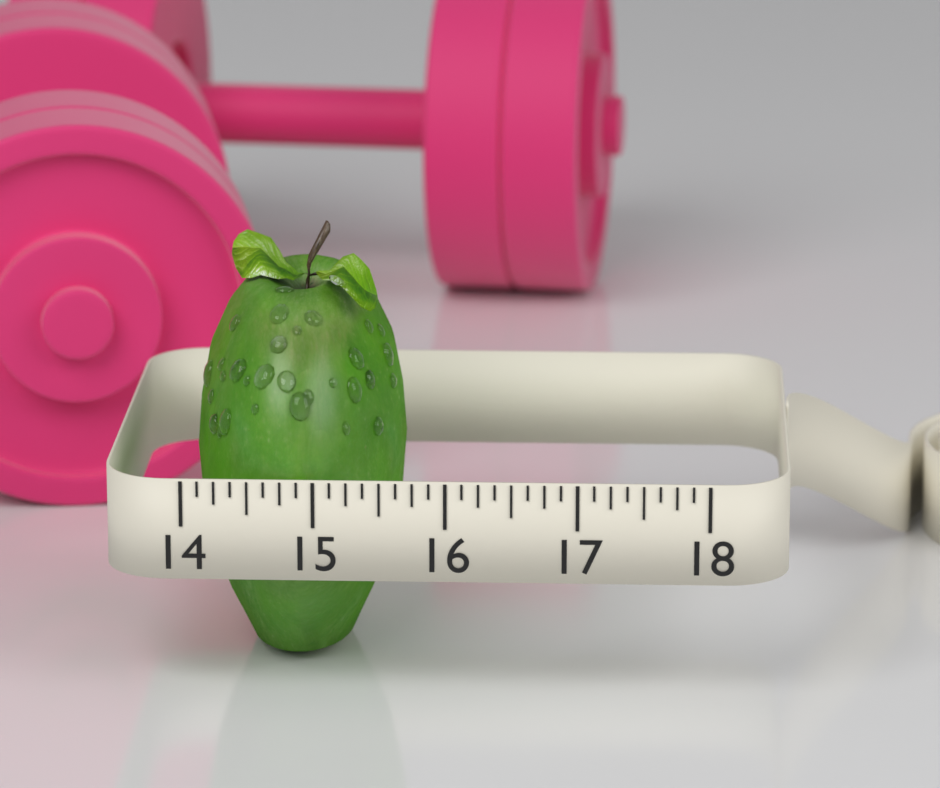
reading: 15.625 (no unit)
